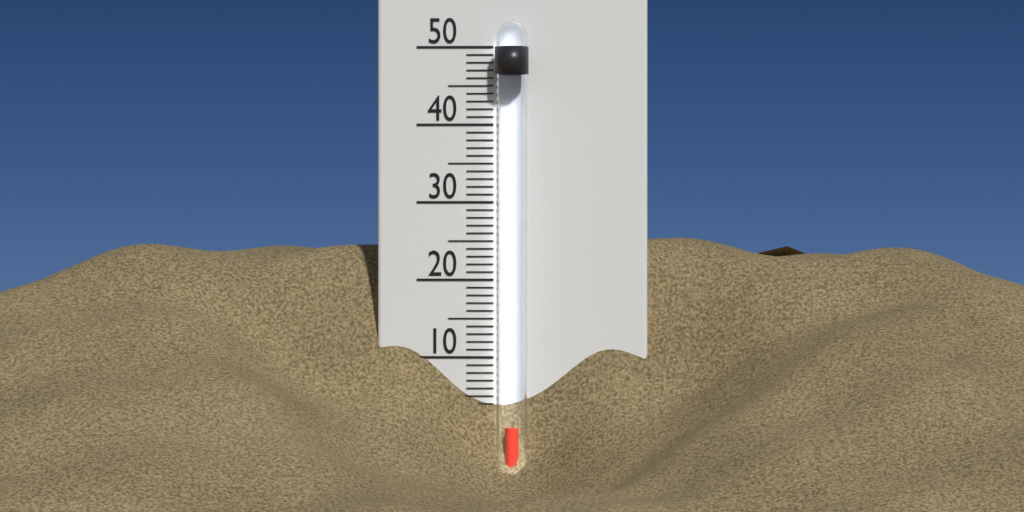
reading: 1 °C
